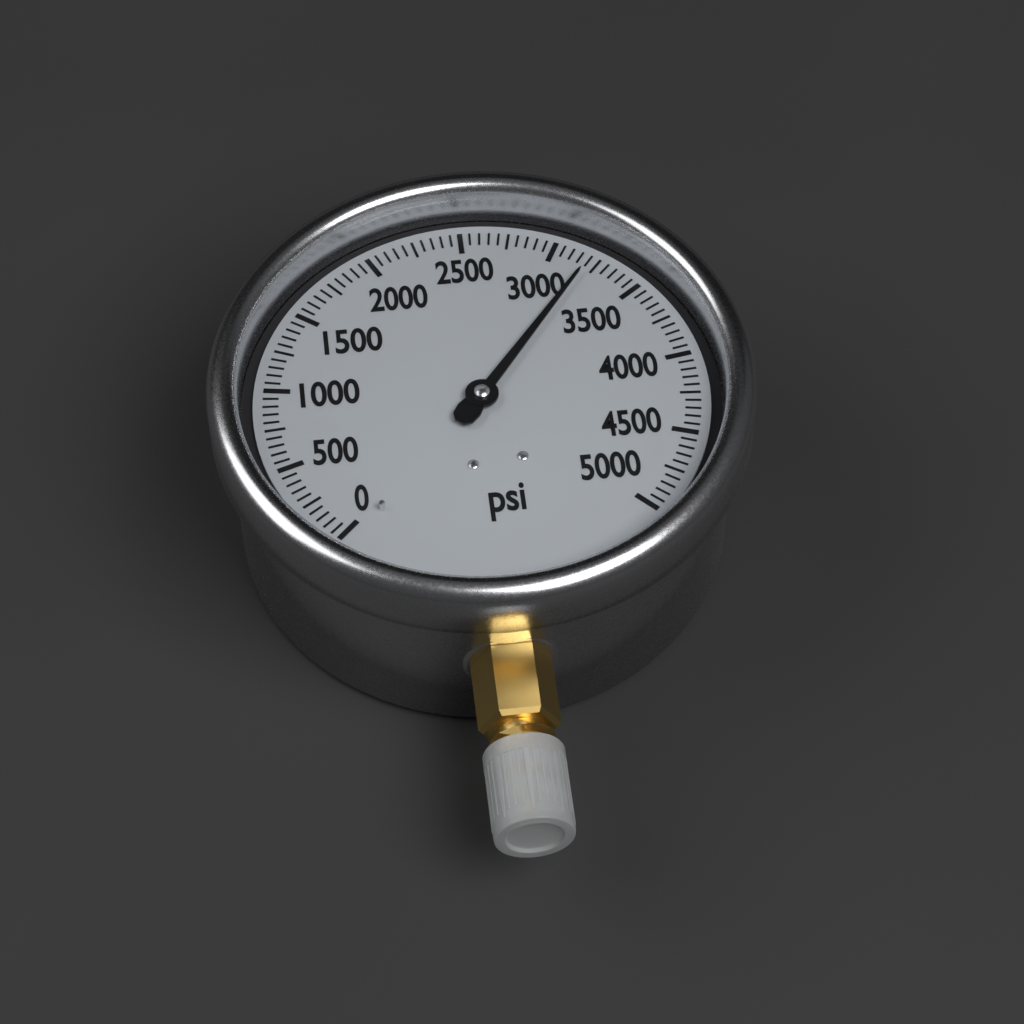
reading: 3200 psi
